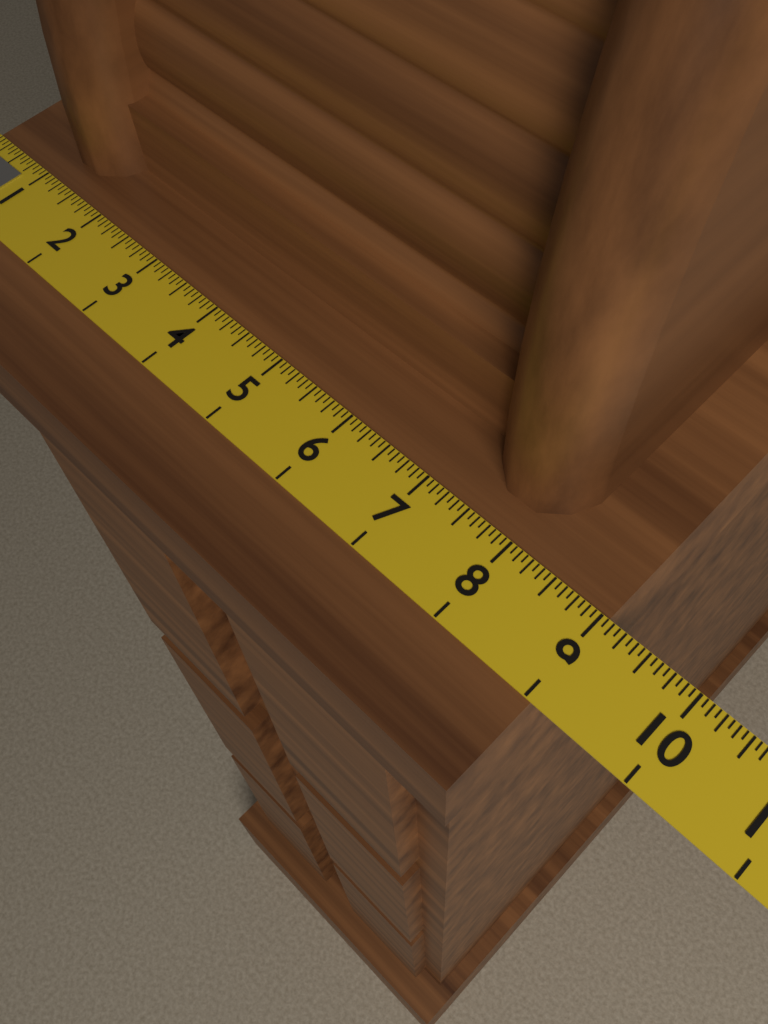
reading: 9.0625 (no unit)
